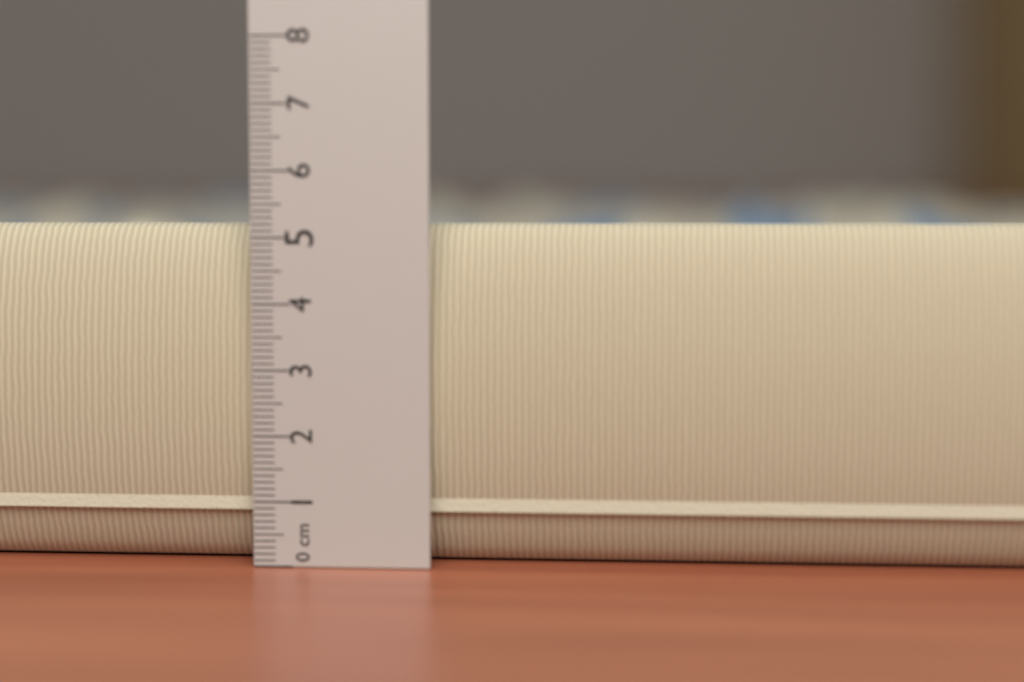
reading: 5.2 cm
